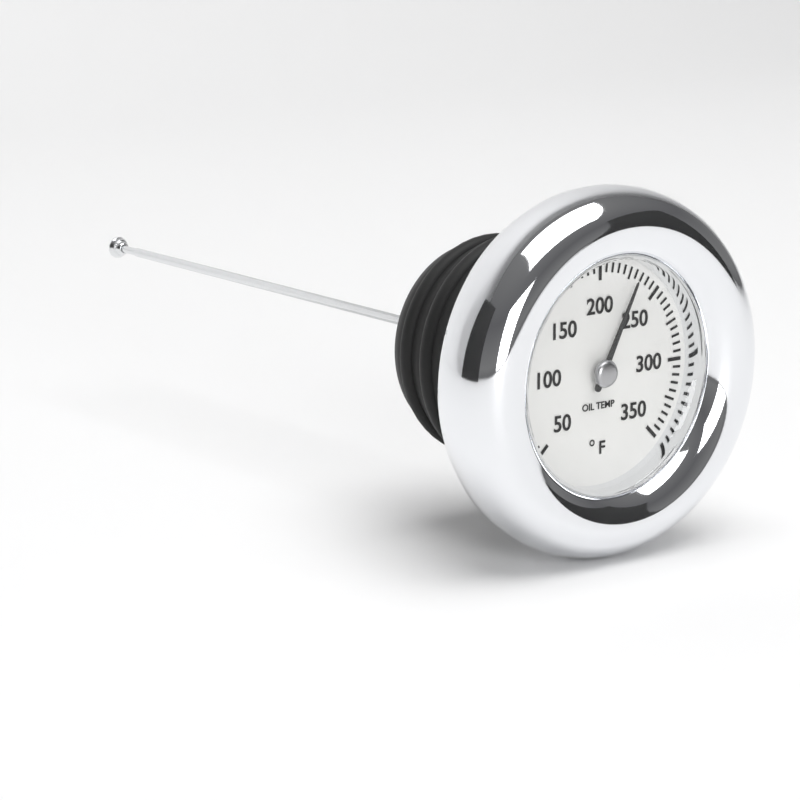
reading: 230 °F
